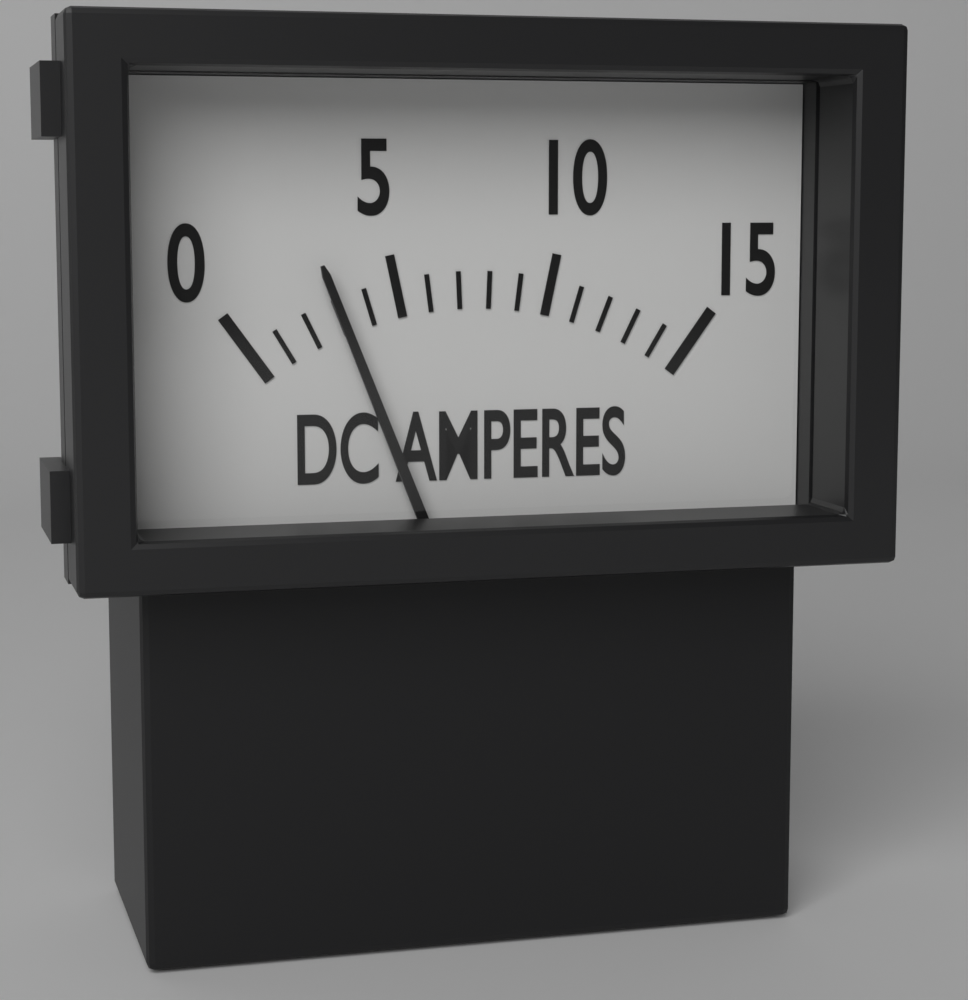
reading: 3 A
